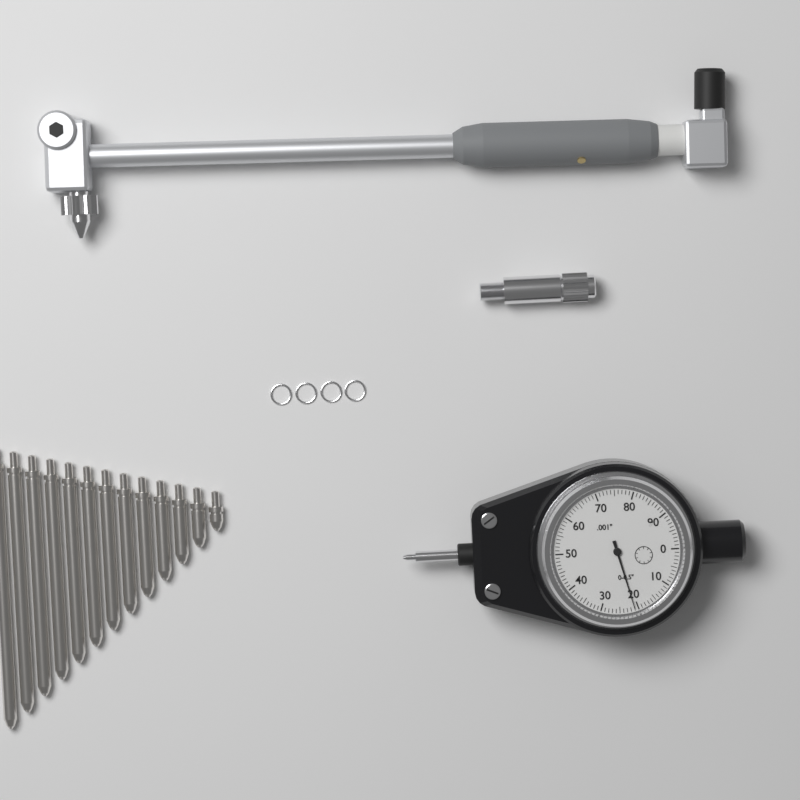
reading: 0.021 in
